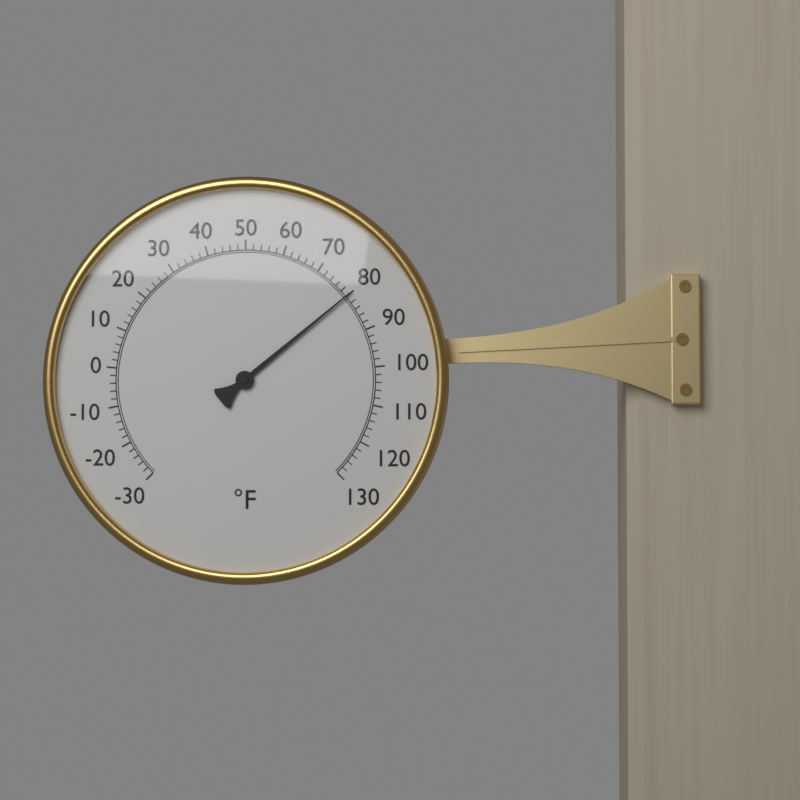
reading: 80 °F
